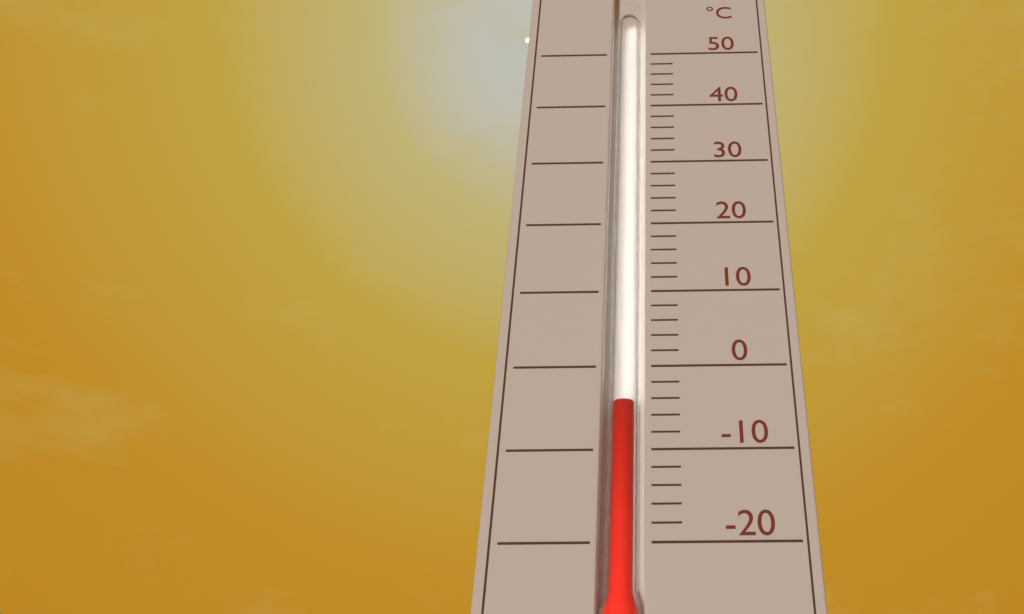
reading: -4 °C
